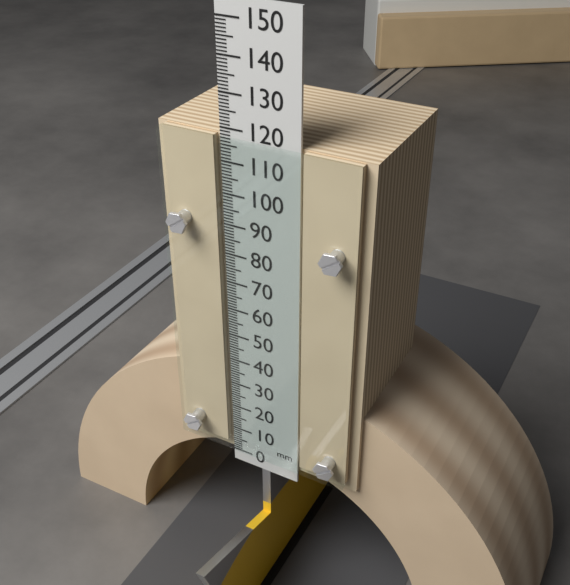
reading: 118 mm
